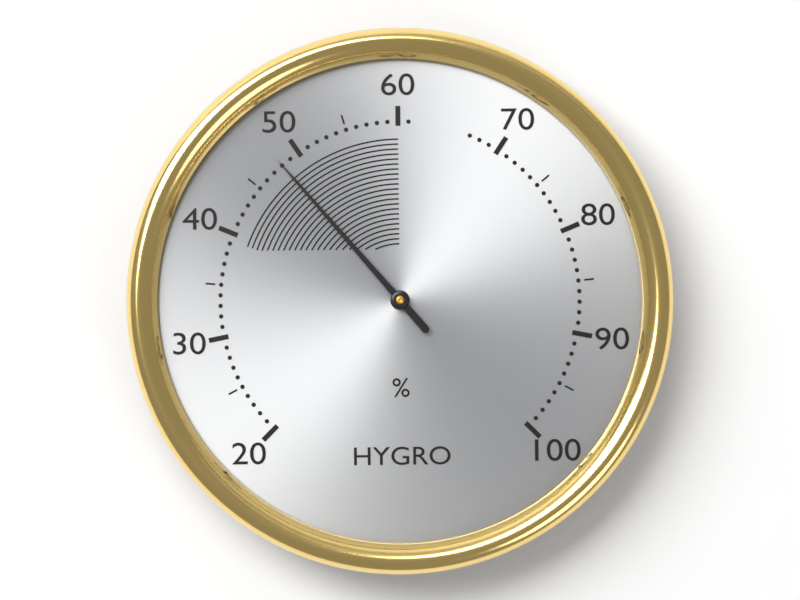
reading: 48 %
